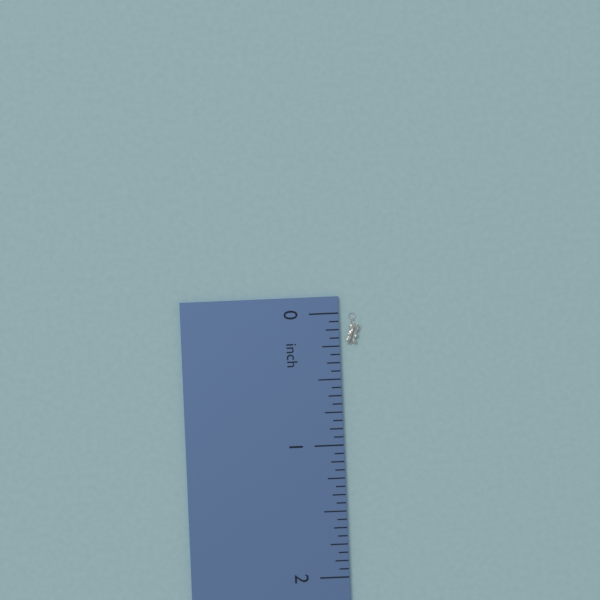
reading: 0.2500 inch
